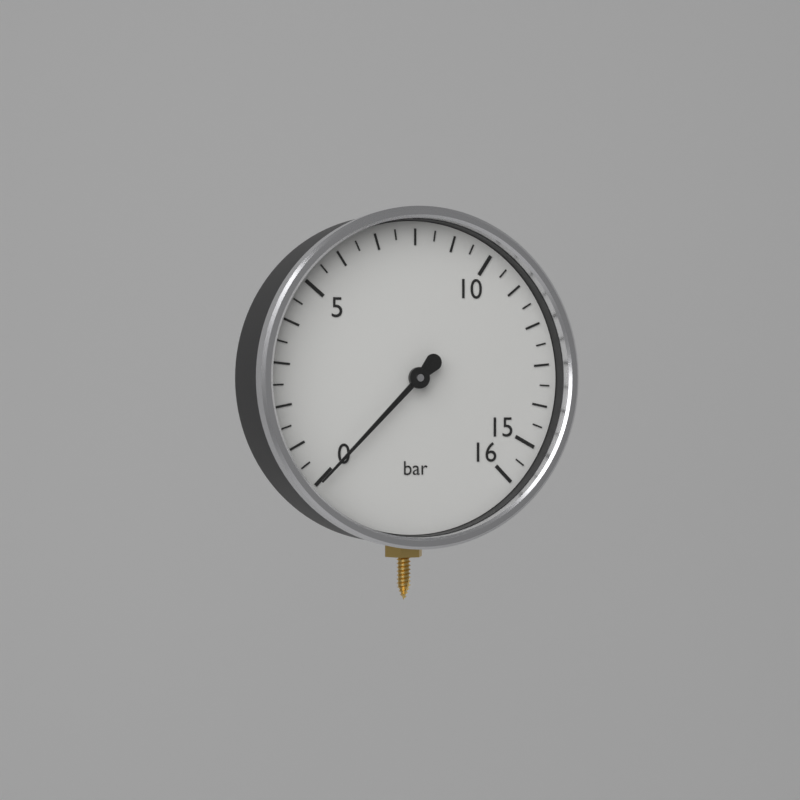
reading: 0.0 bar
